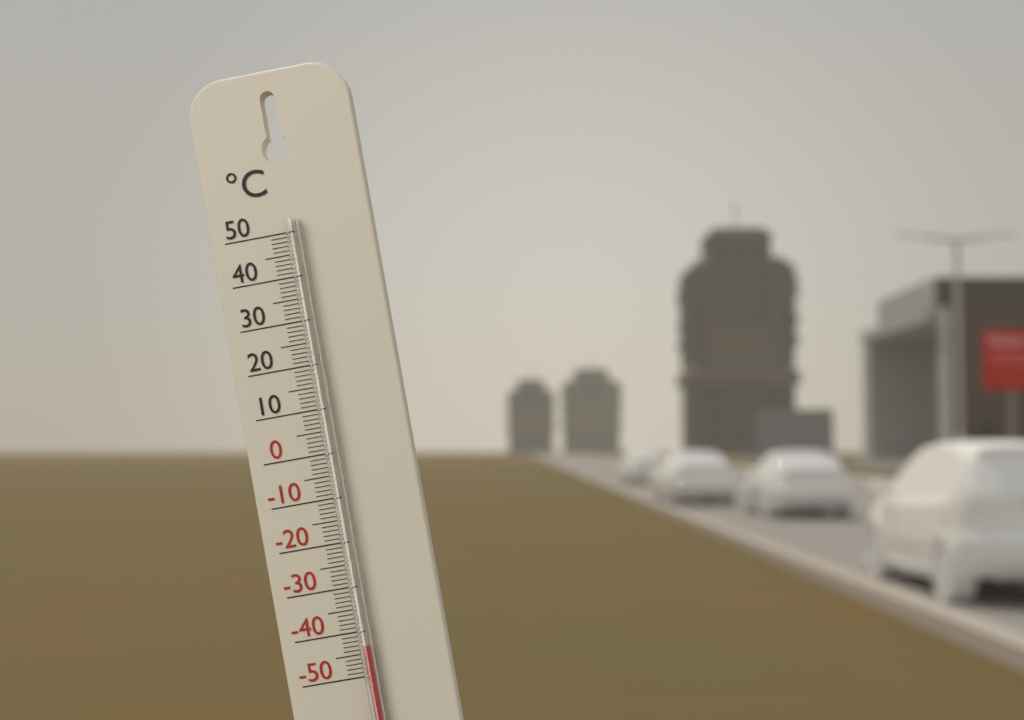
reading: -43 °C
